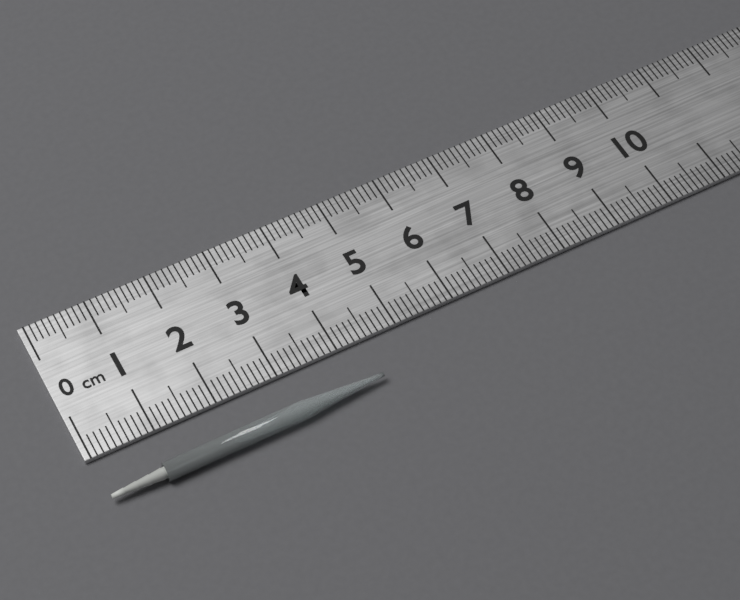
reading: 4.4 cm
